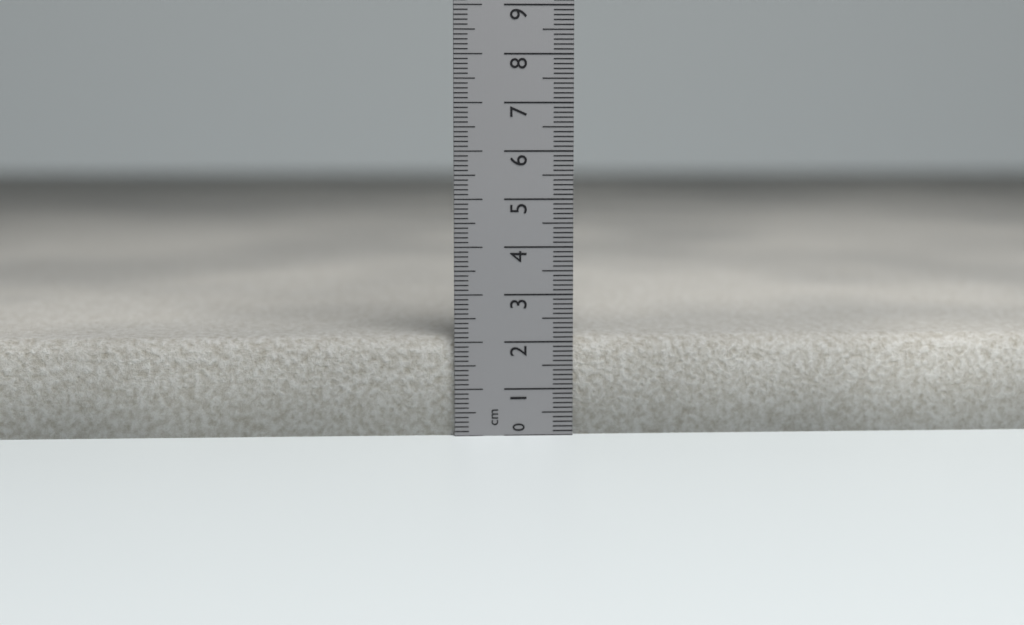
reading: 2.1 cm
